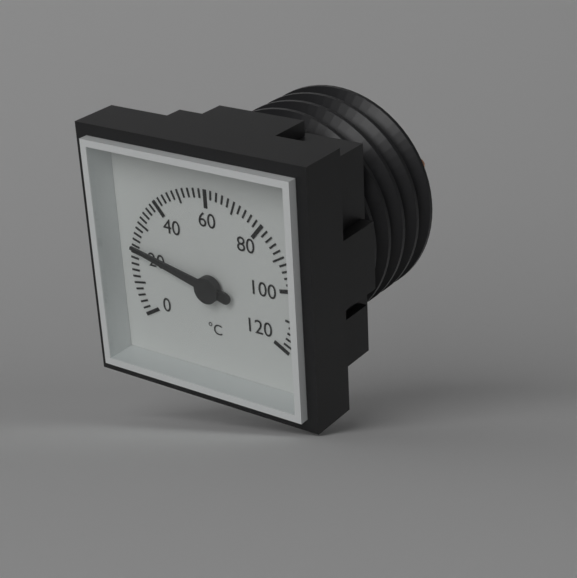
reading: 22 °C
